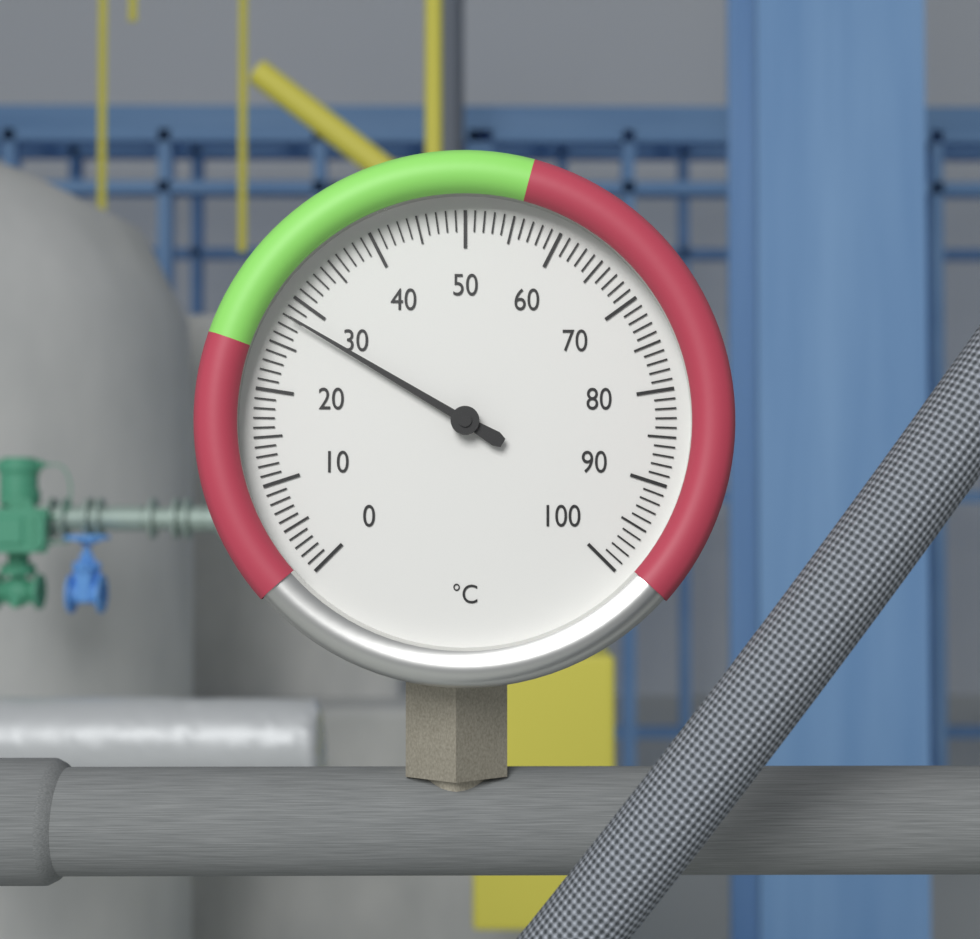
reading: 28 °C
